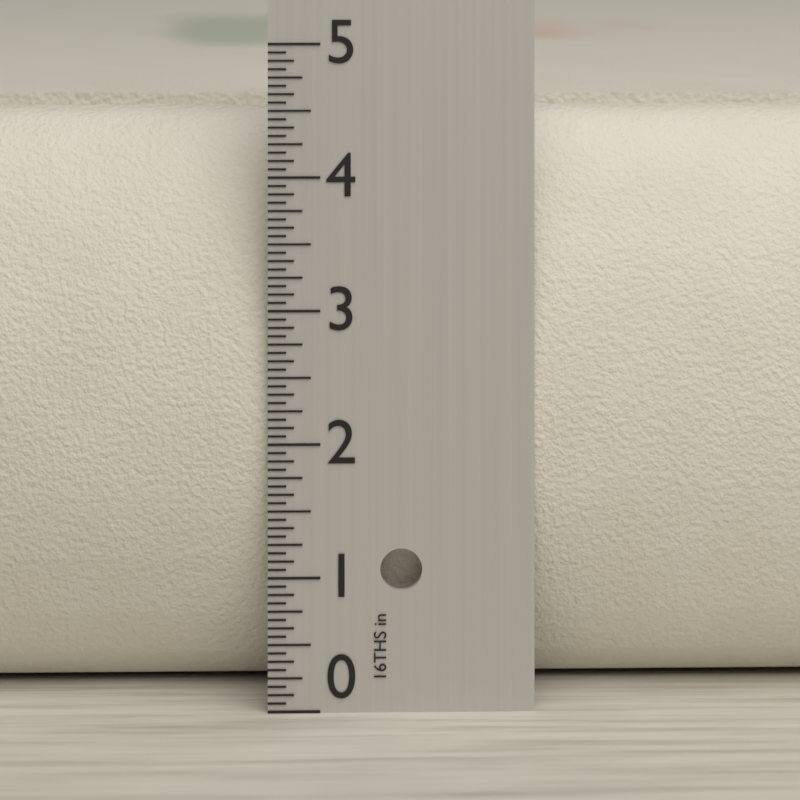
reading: 4.4375 in
